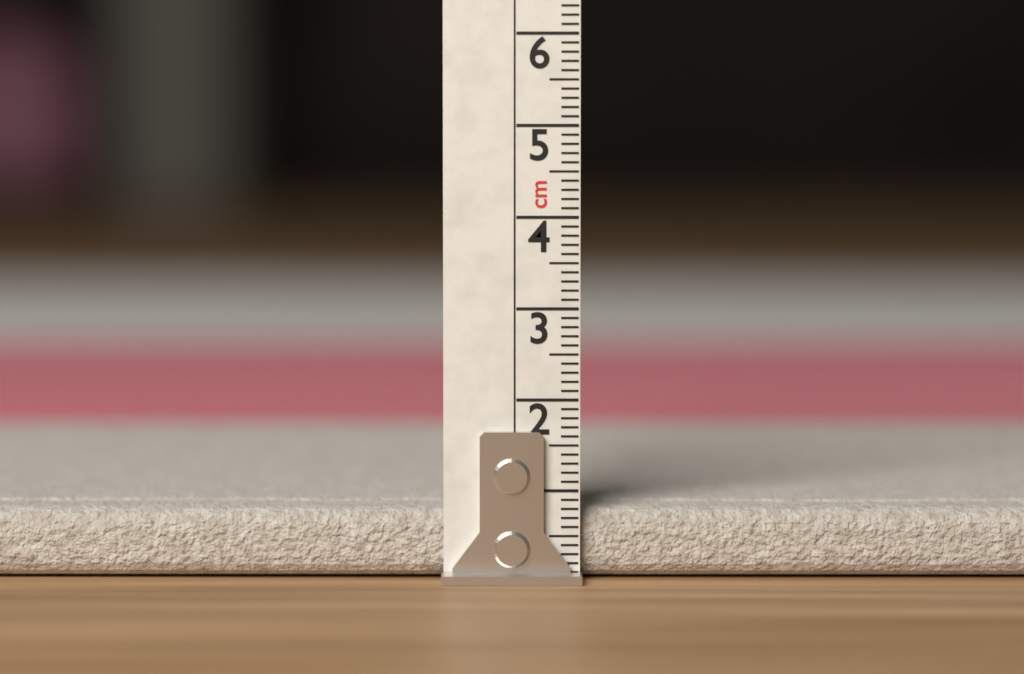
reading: 0.8 cm
